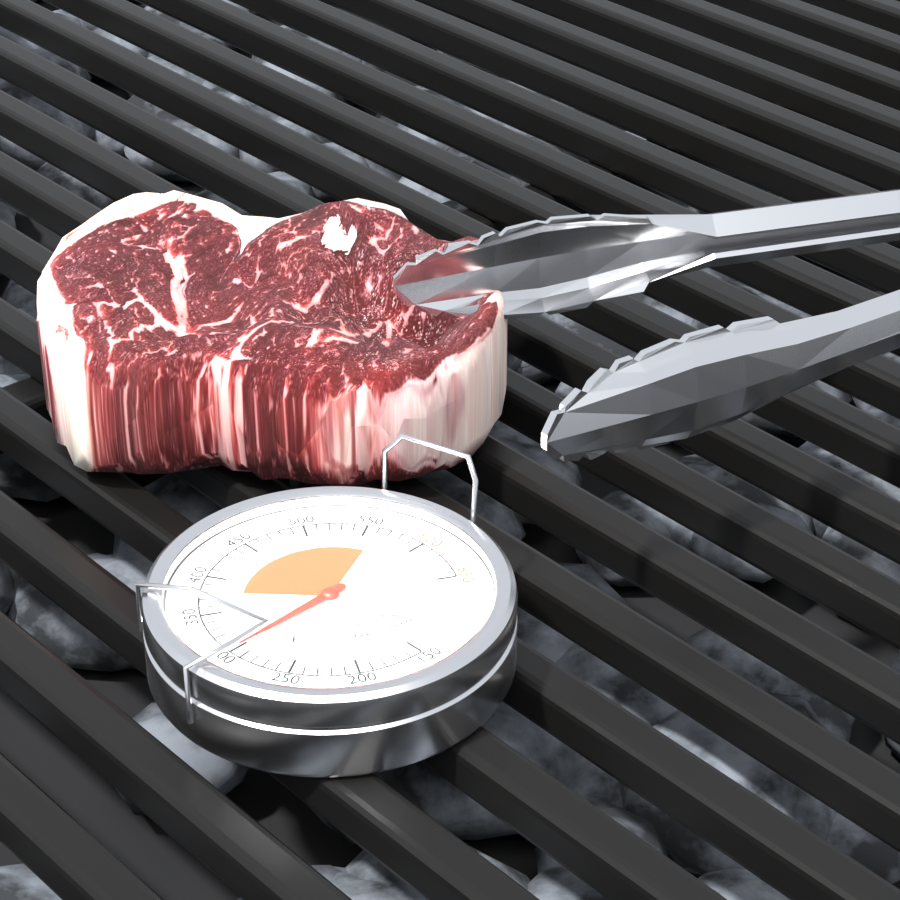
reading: 300 °F
